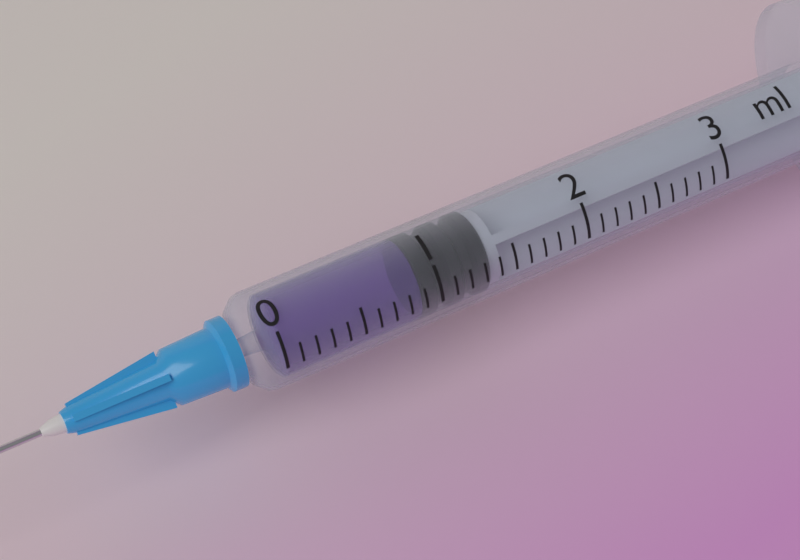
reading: 0.9 ml
